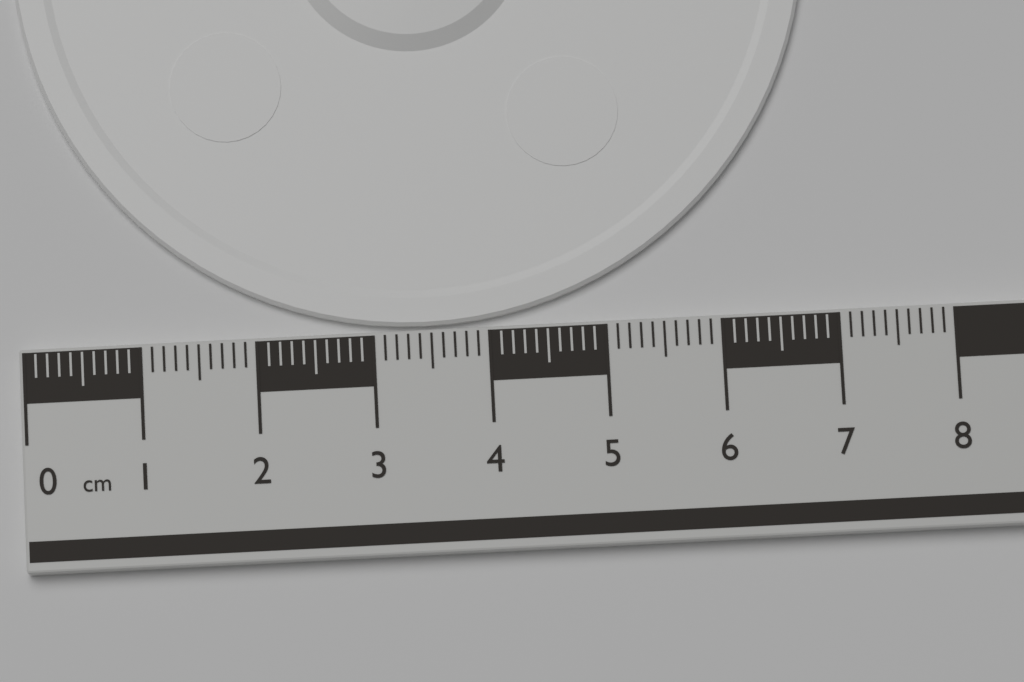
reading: 6.9 cm
